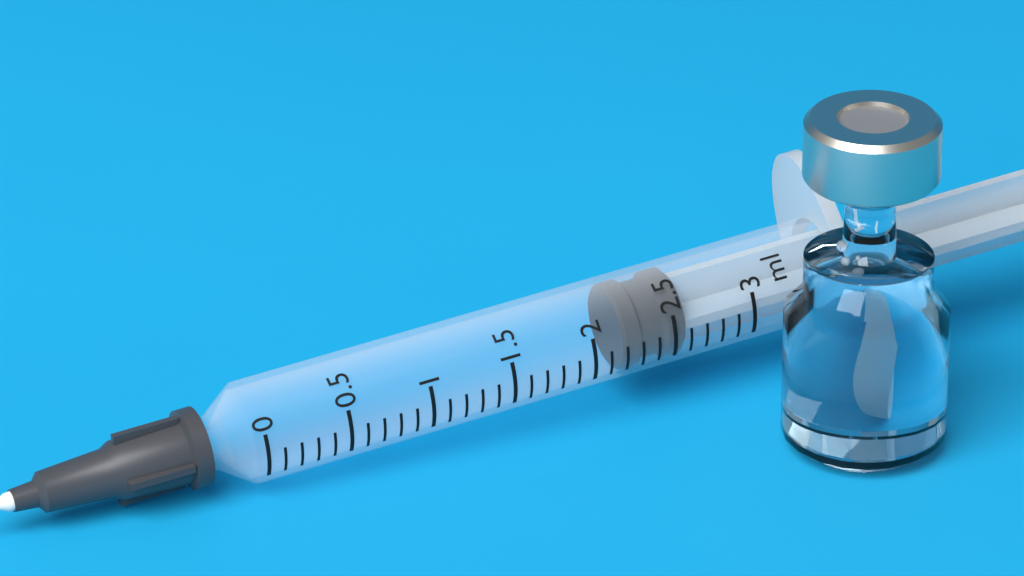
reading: 2.2 ml
